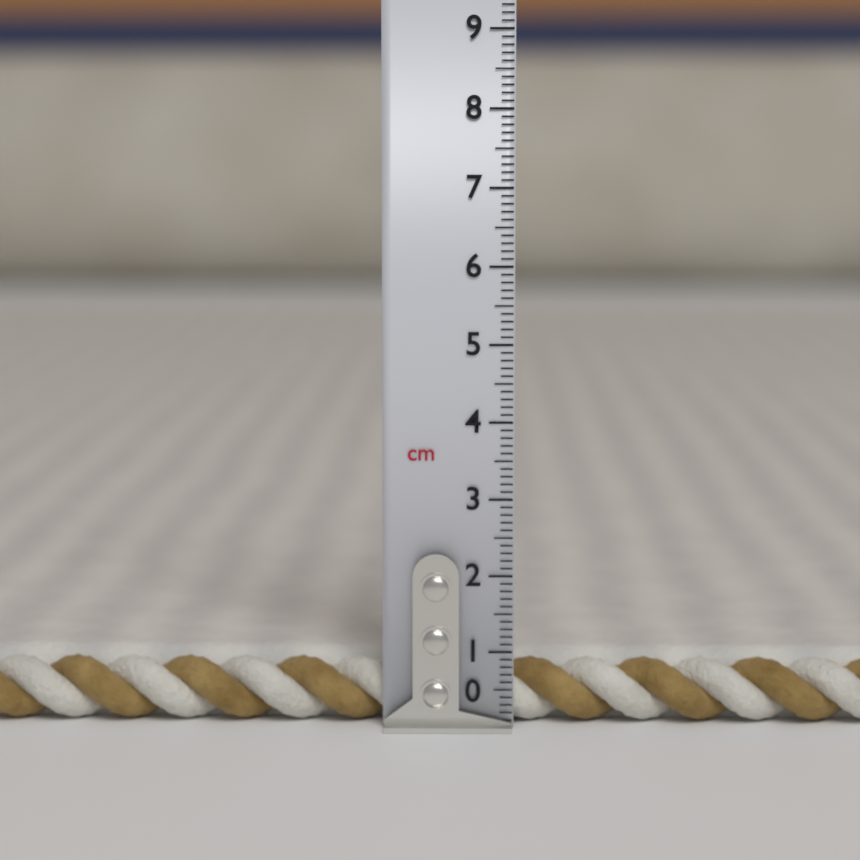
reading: 0.9 cm
